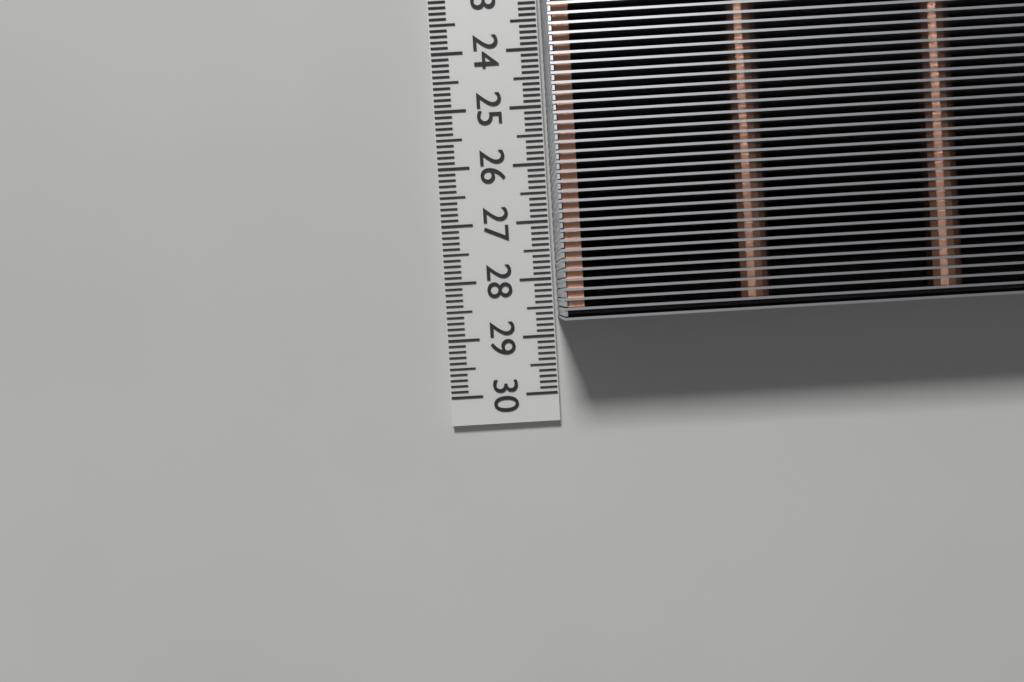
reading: 28.7 cm
